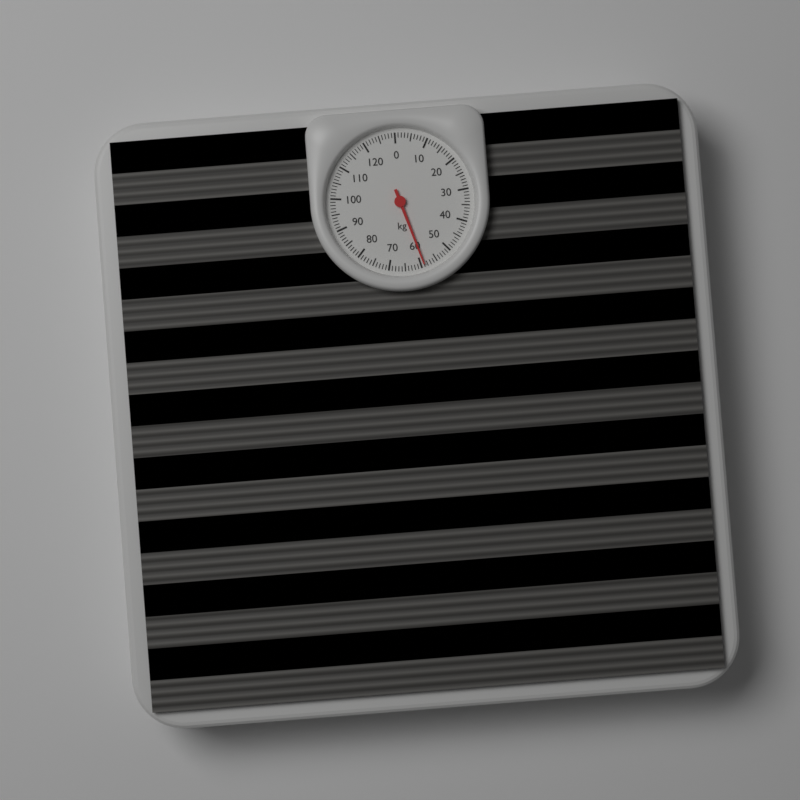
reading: 59 kg
